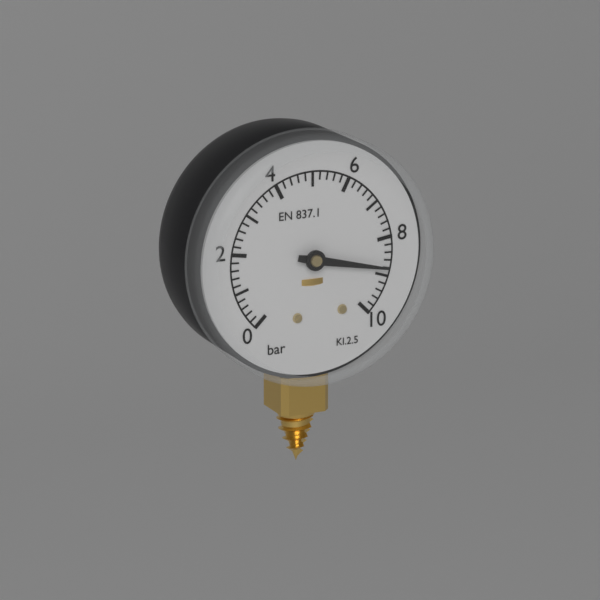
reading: 8.8 bar
